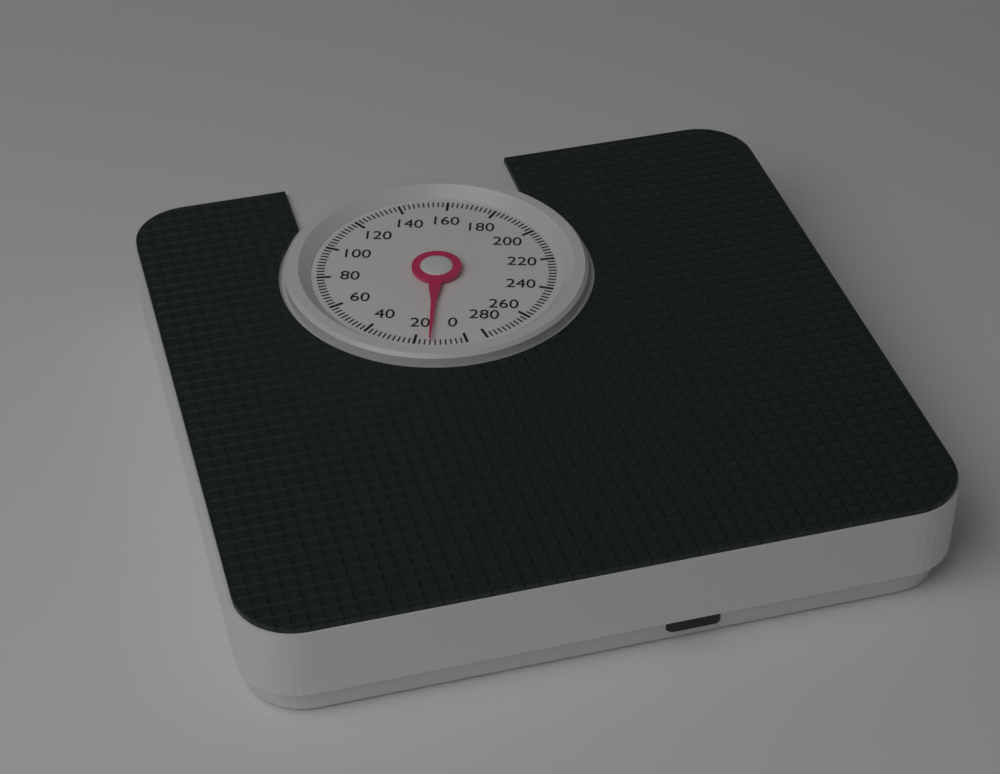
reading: 14 (no unit)
